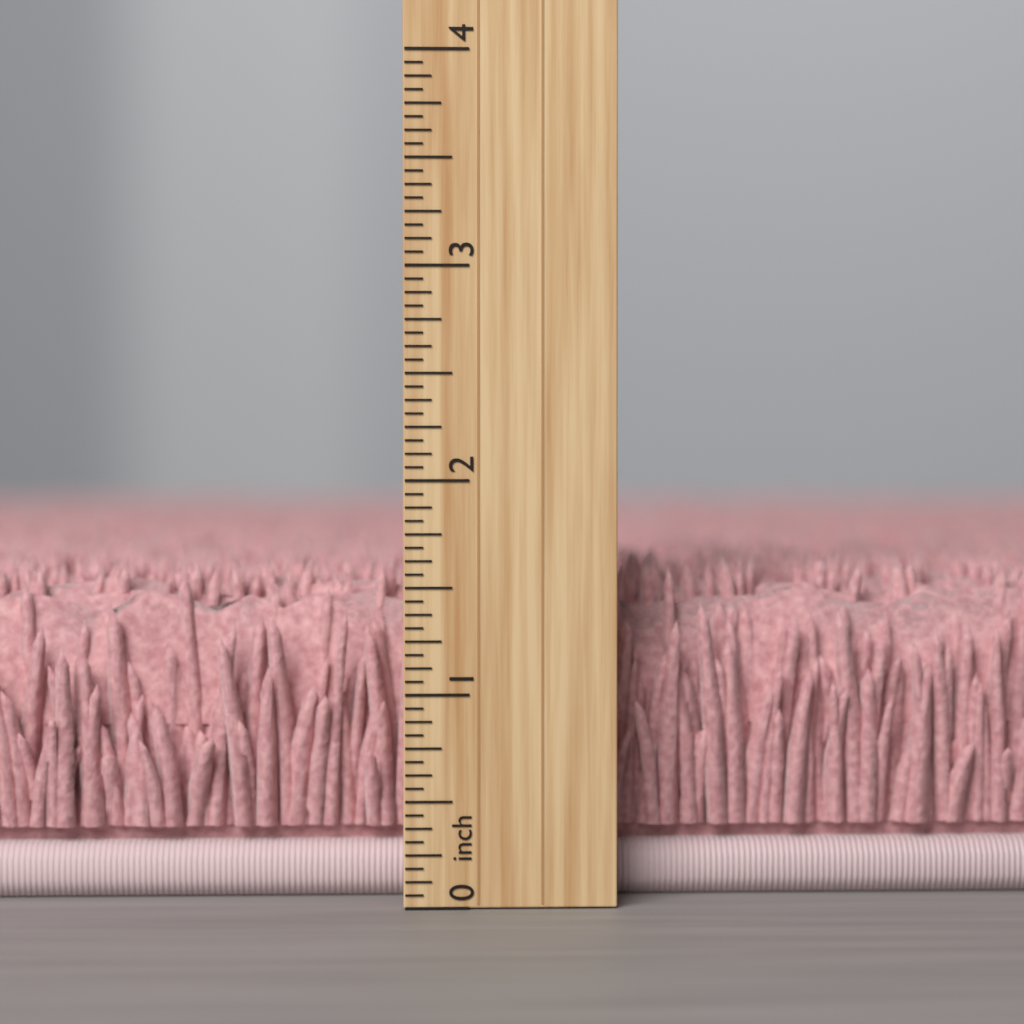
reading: 1.6250 inch
